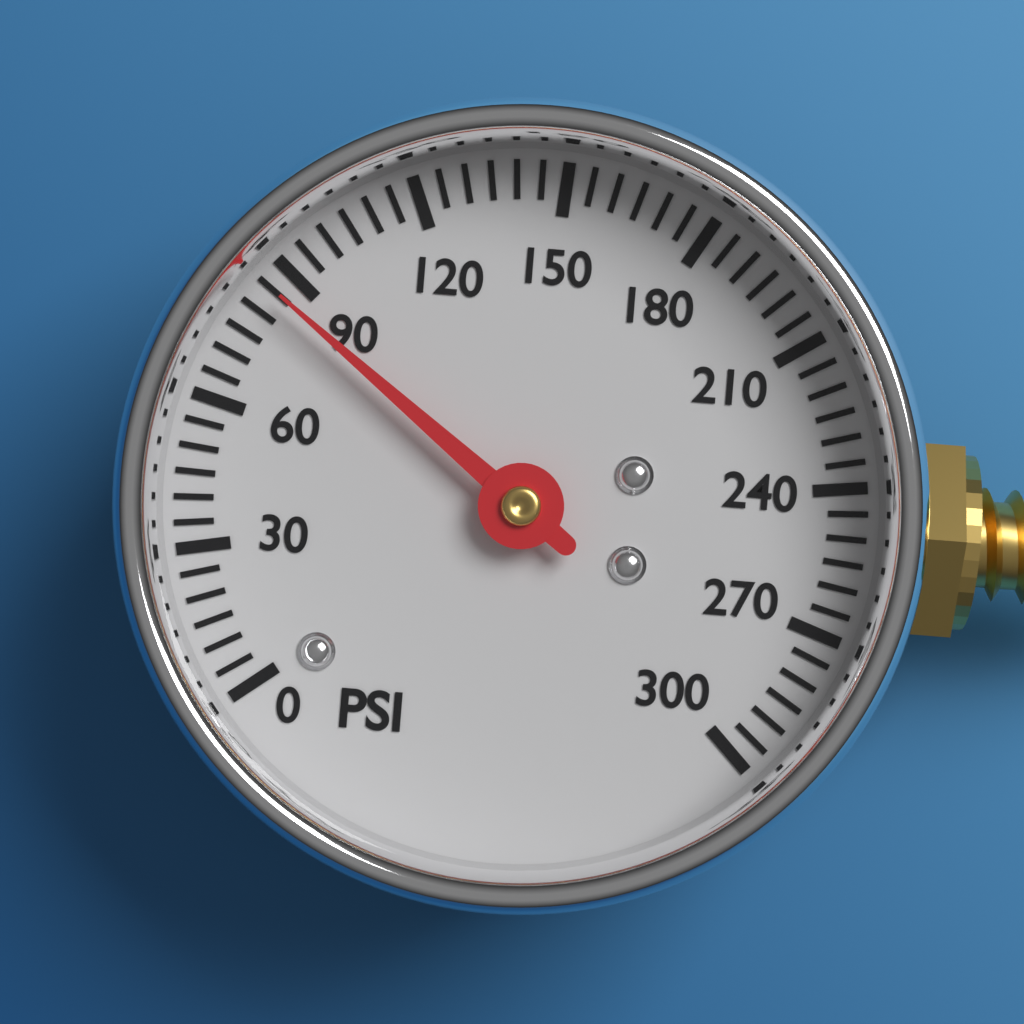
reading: 85 psi
